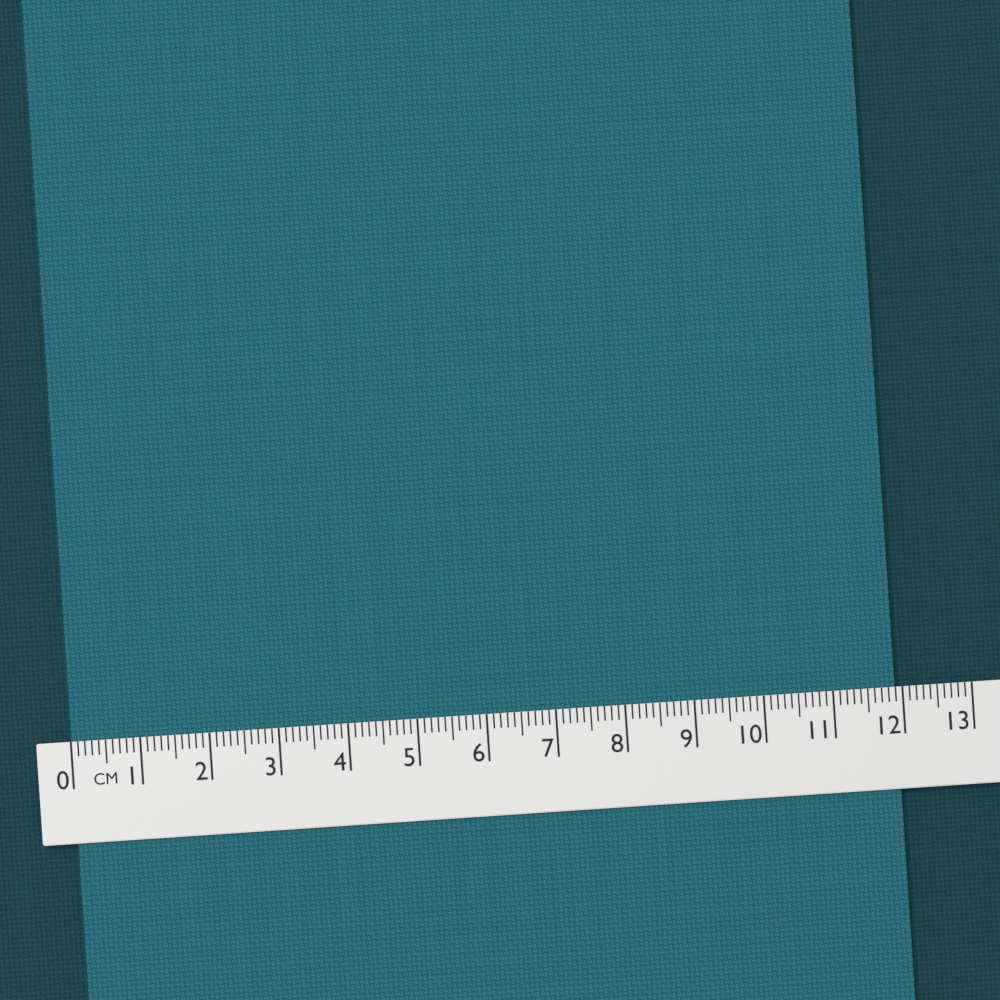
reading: 11.9 cm
